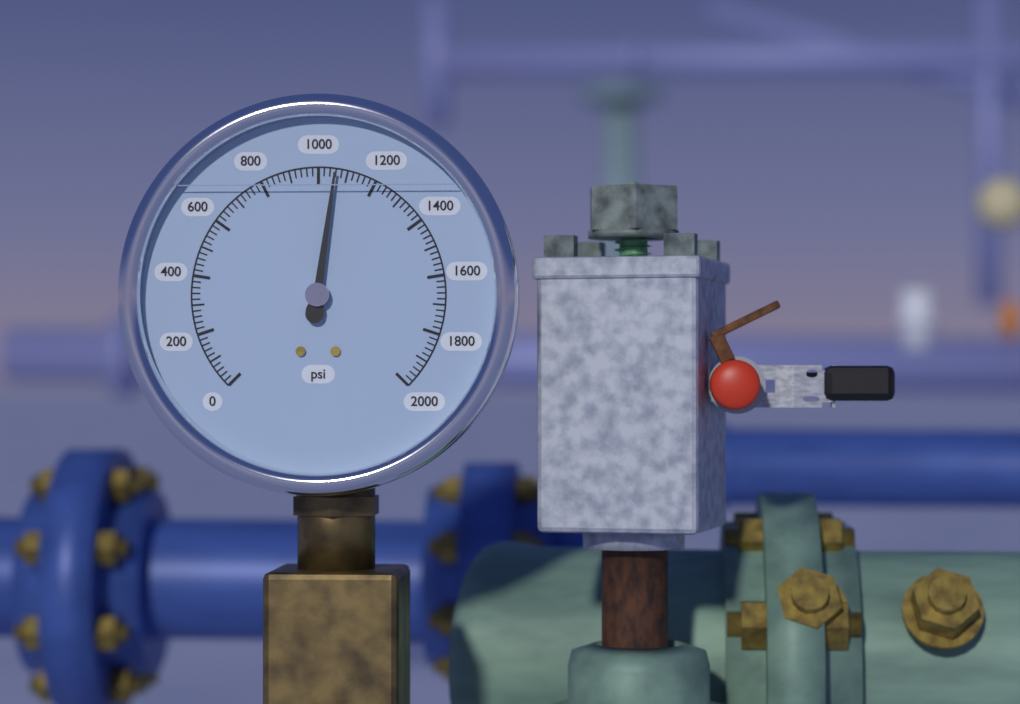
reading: 1060 psi
